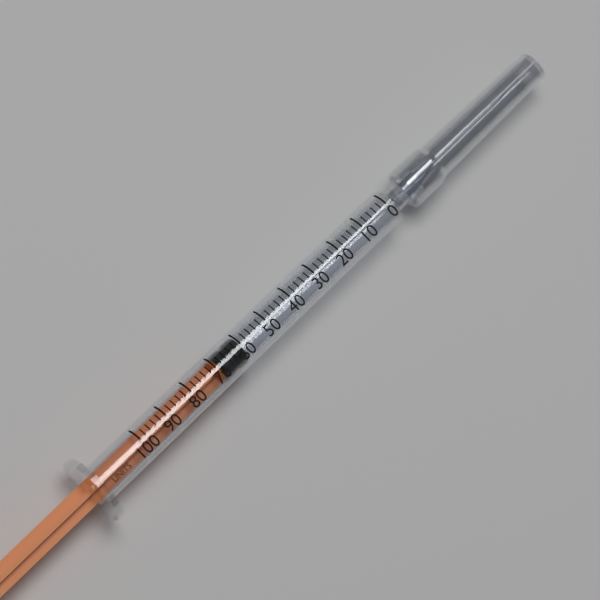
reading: 60 units
